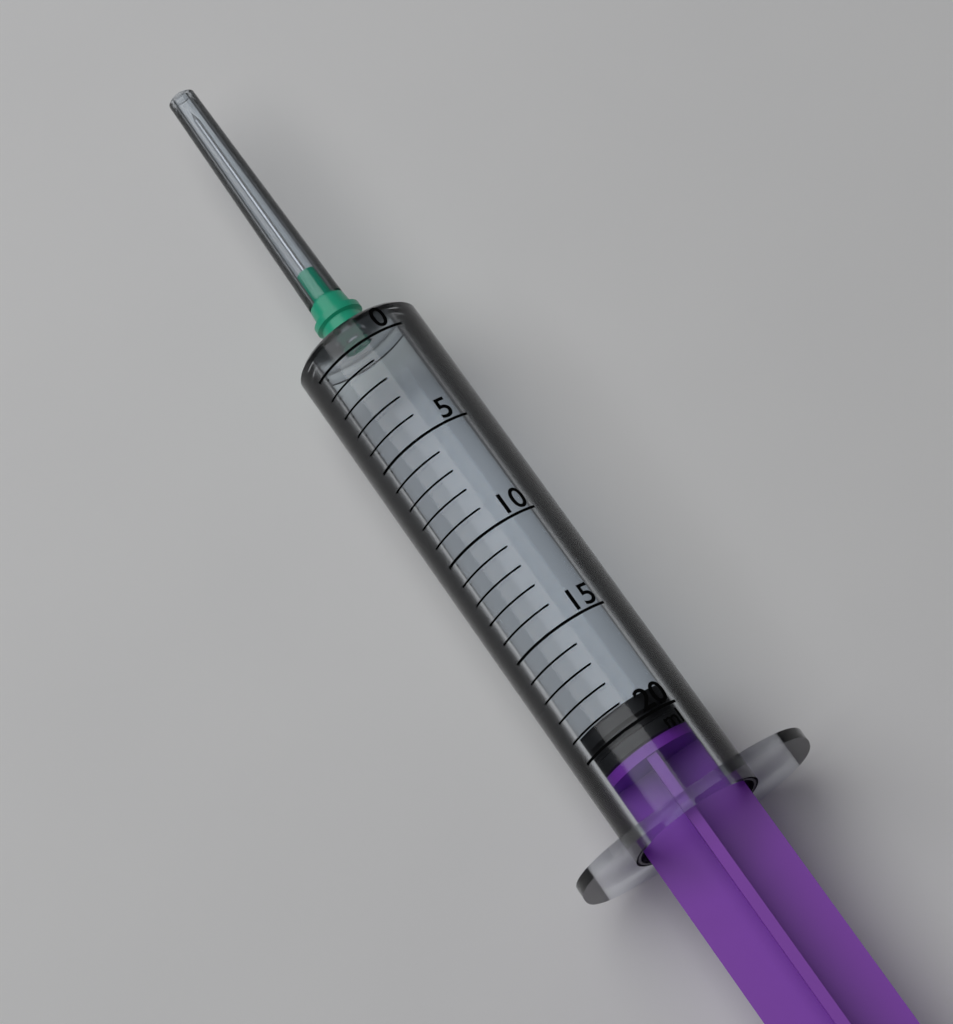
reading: 19 ml
